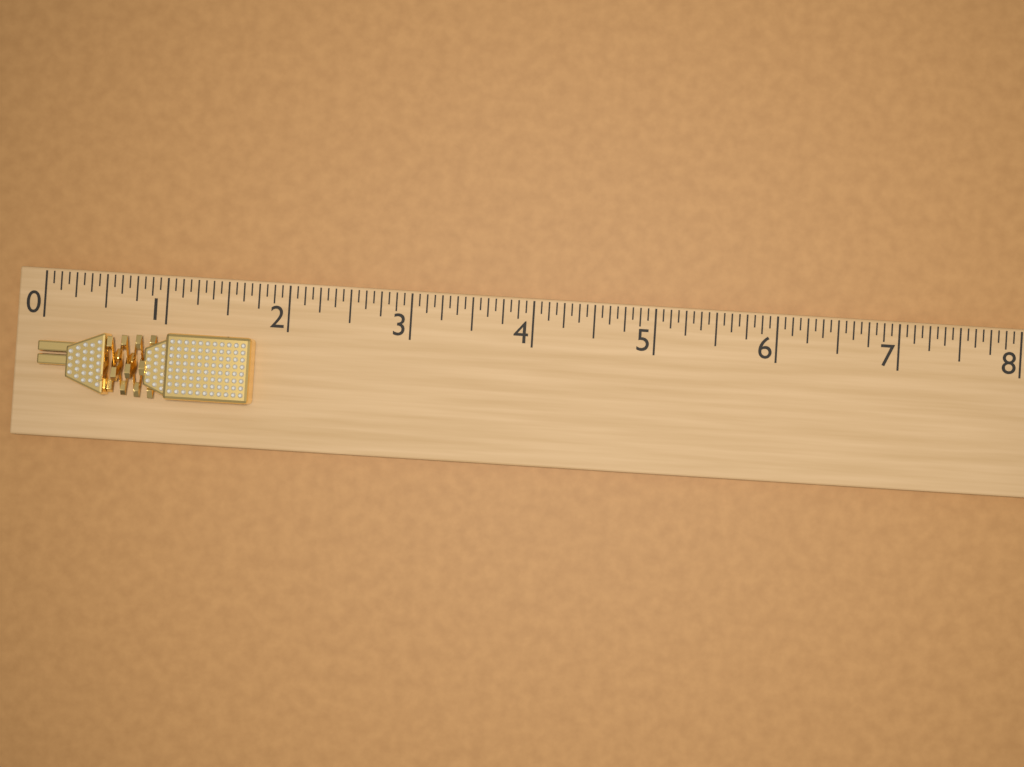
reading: 1.7500 (no unit)
